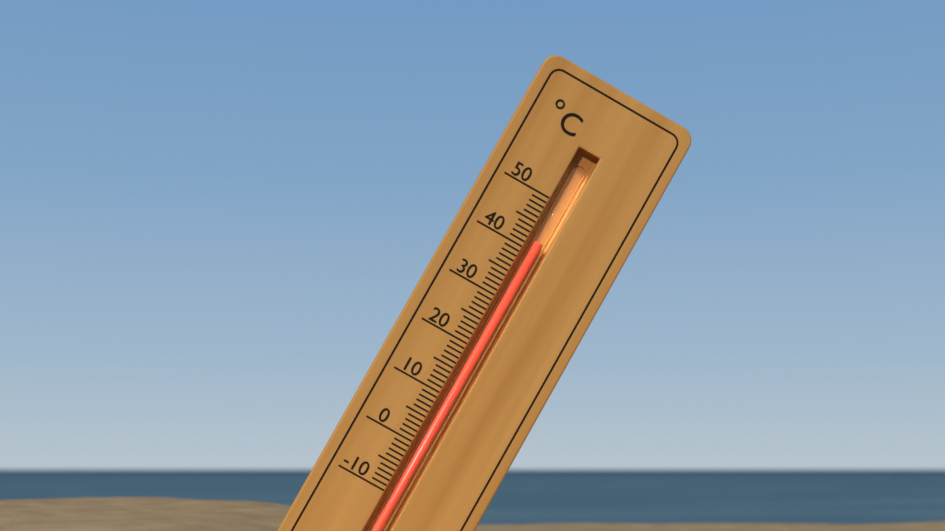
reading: 42 °C
